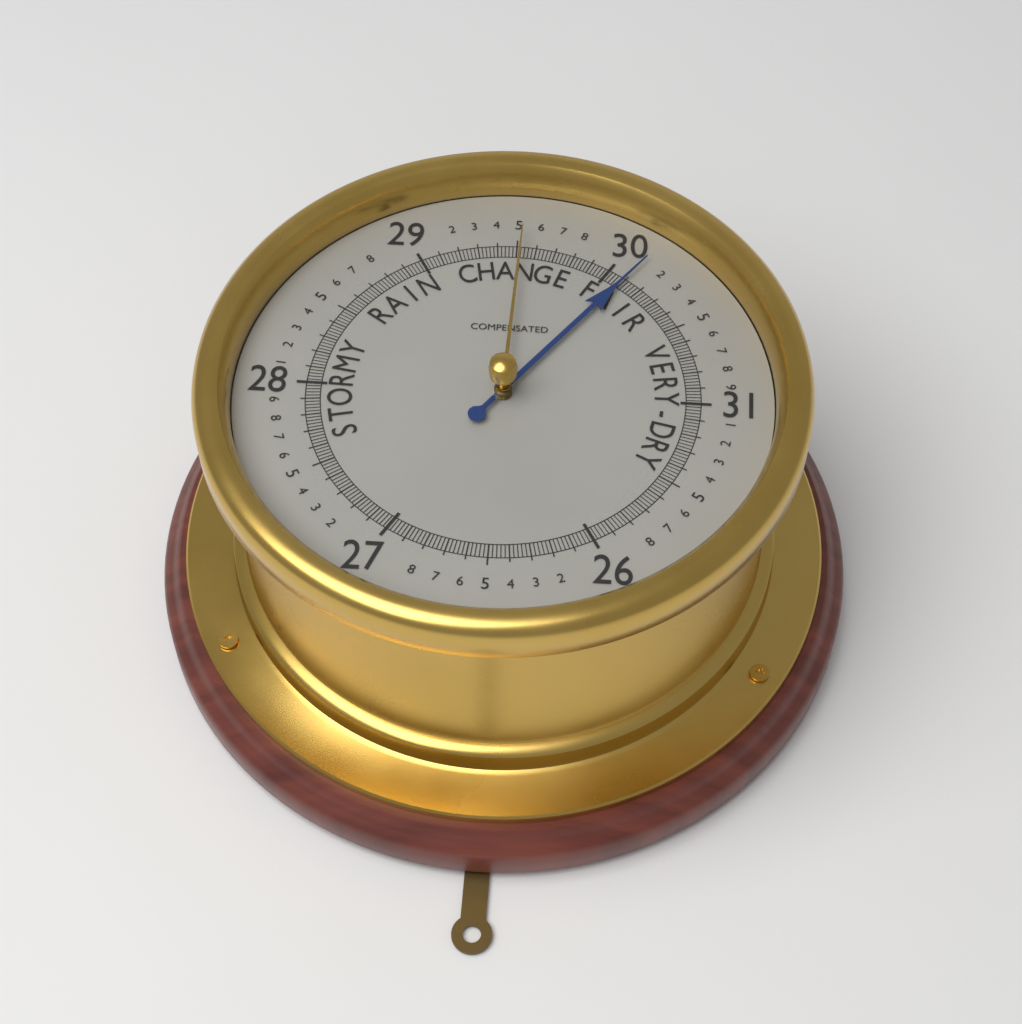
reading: 30.10 (no unit)
